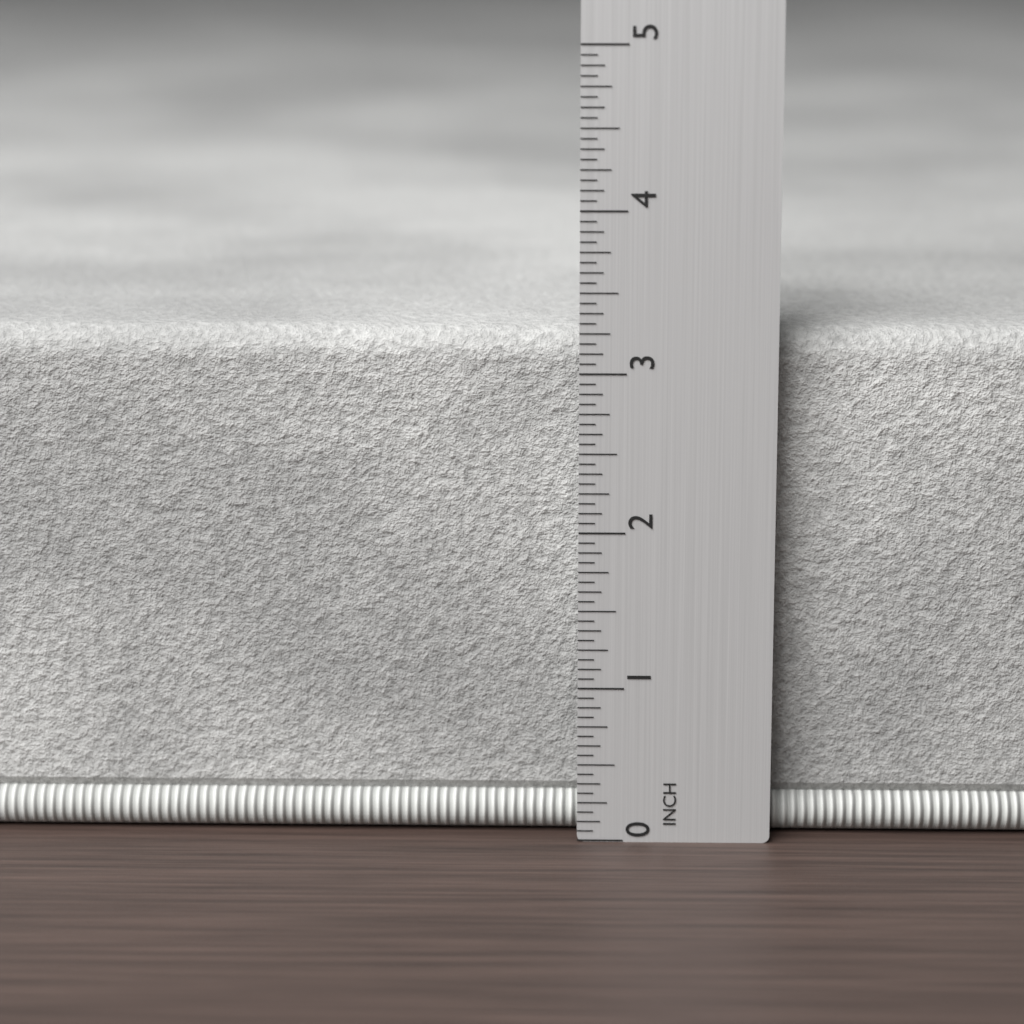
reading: 3.2500 in
